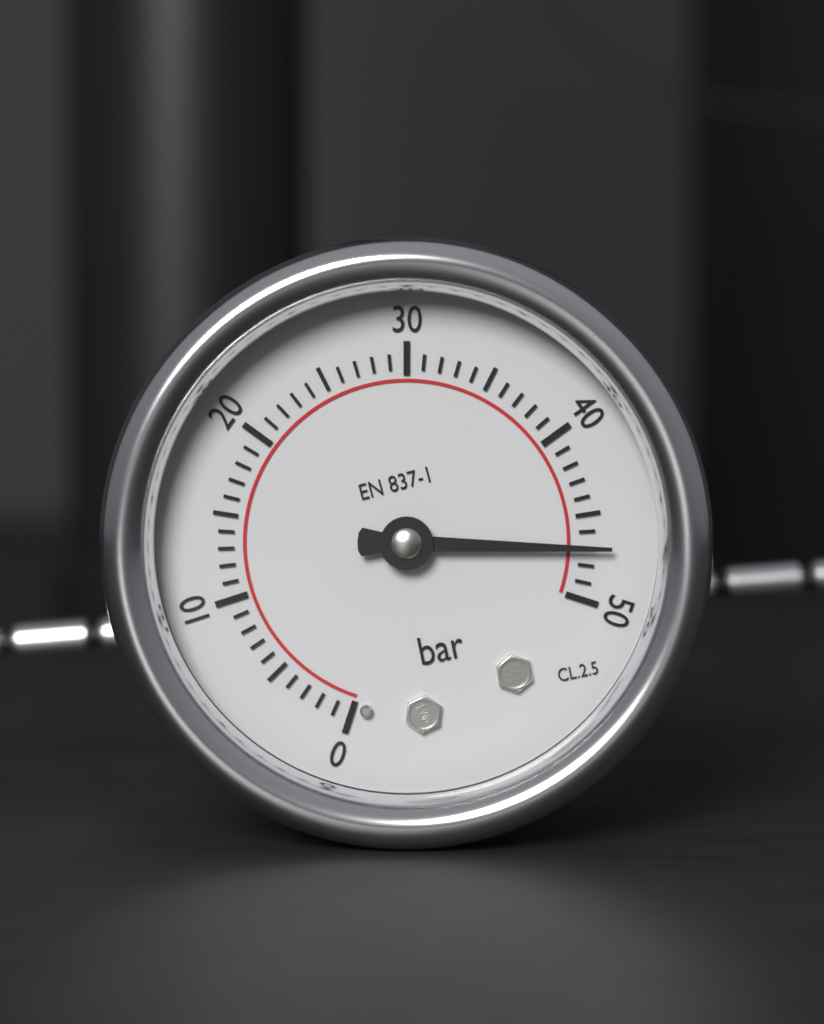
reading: 47 bar
